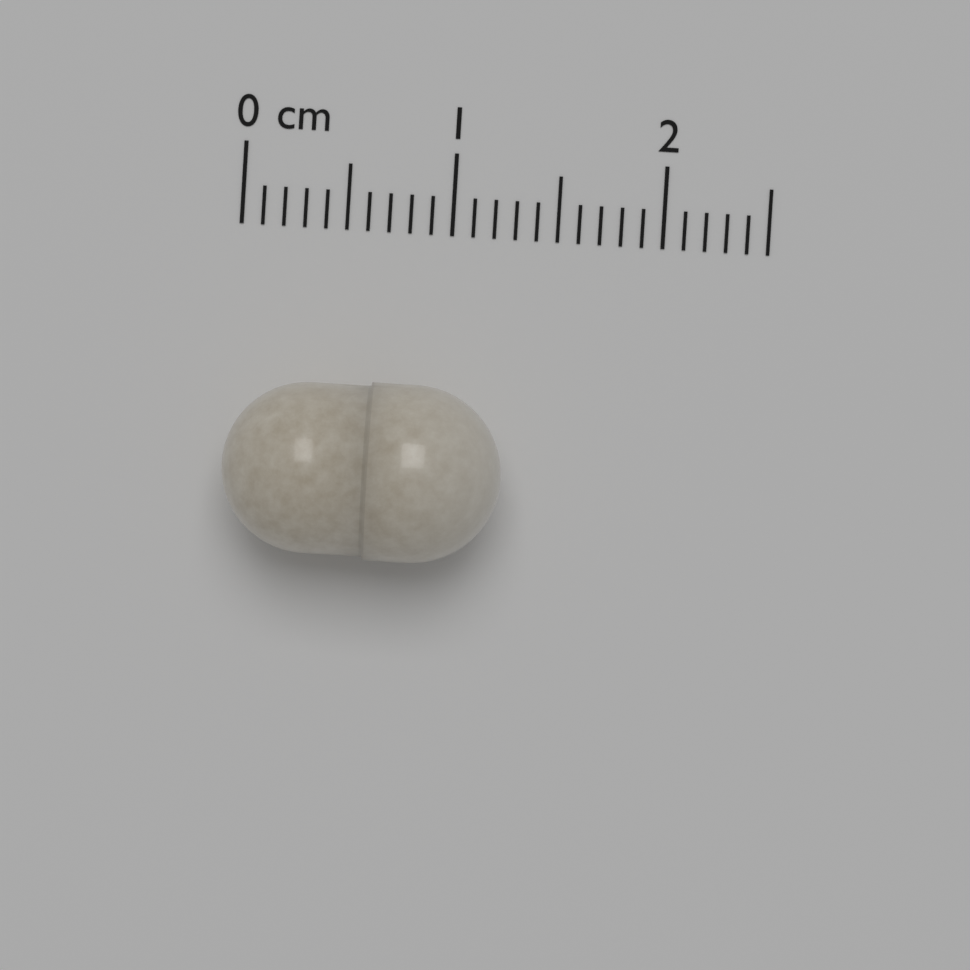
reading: 1.3 cm
